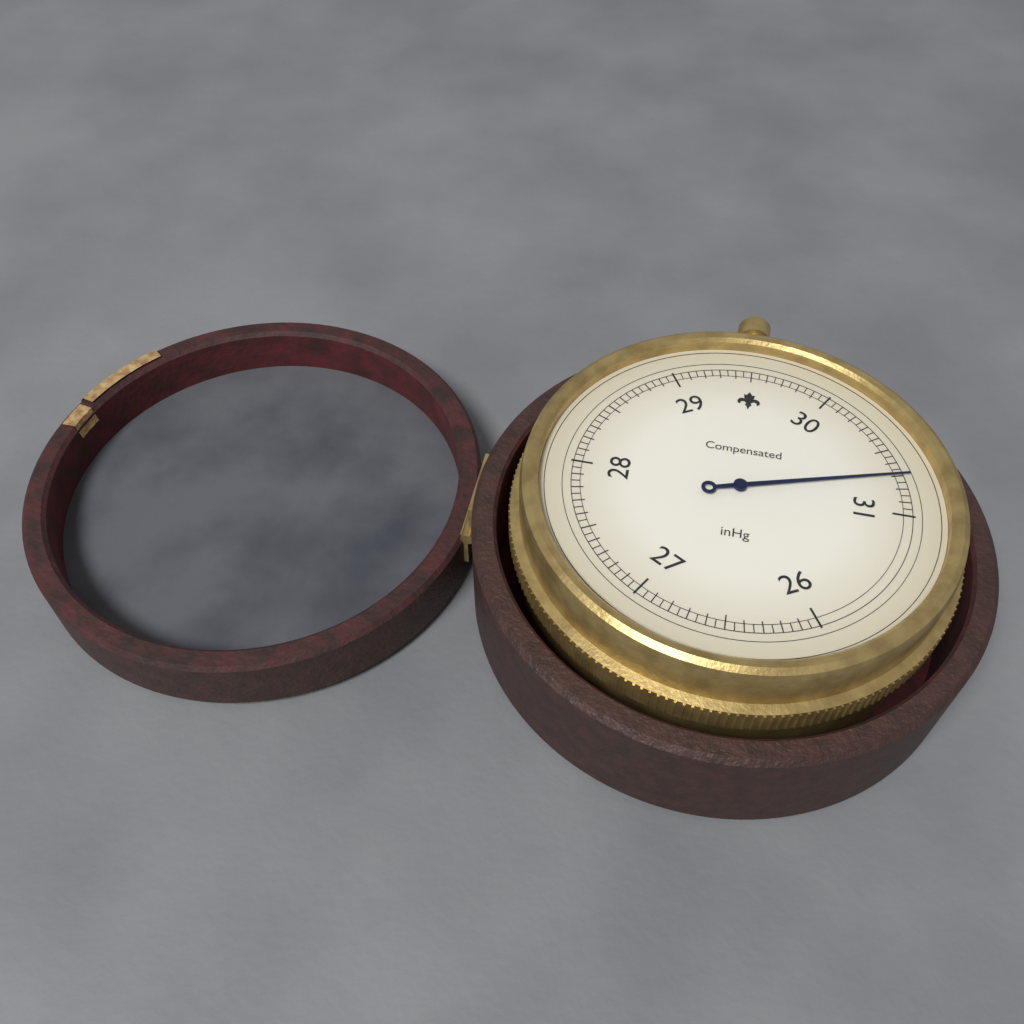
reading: 30.70 inHg
